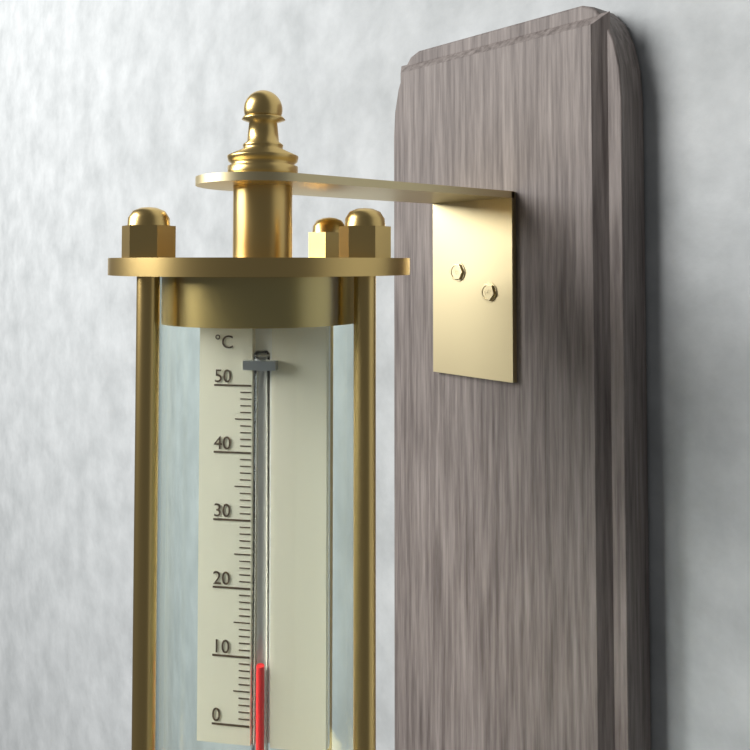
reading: 9 °C
